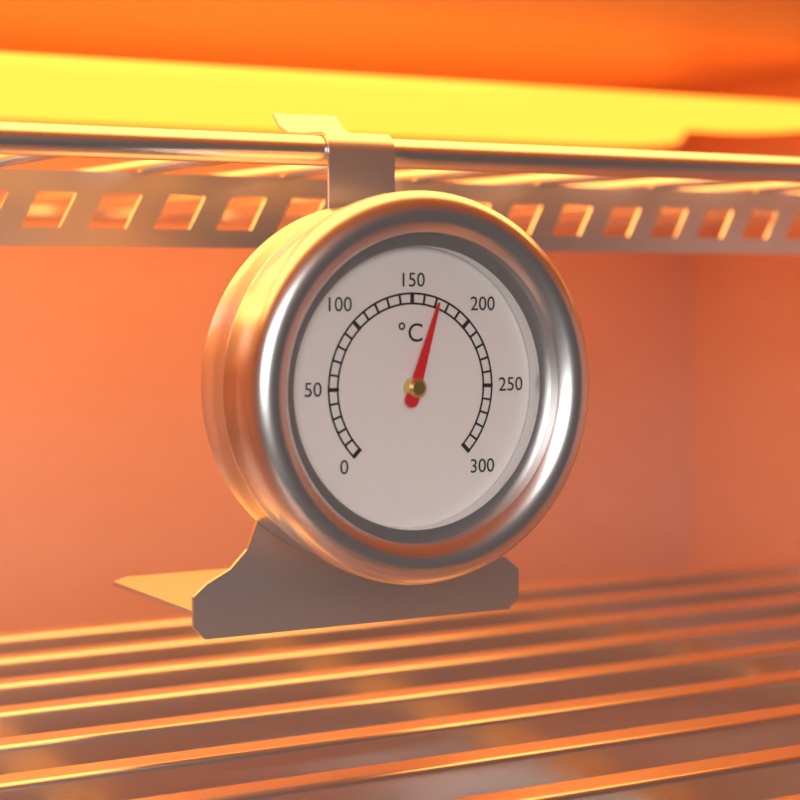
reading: 170 °C
